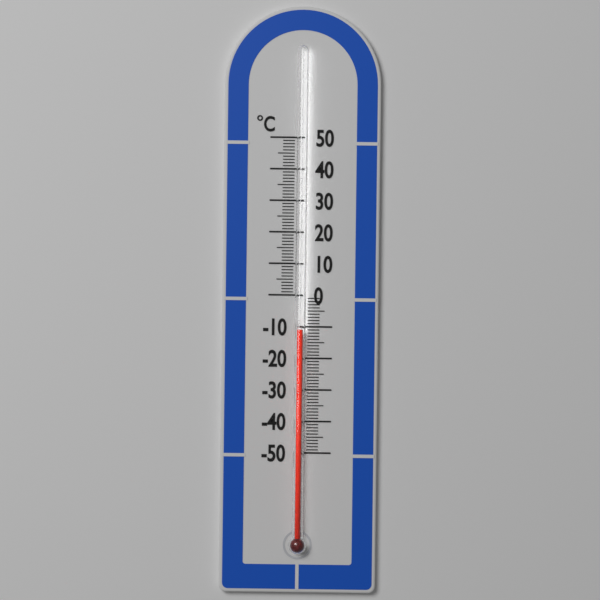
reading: -11 °C
